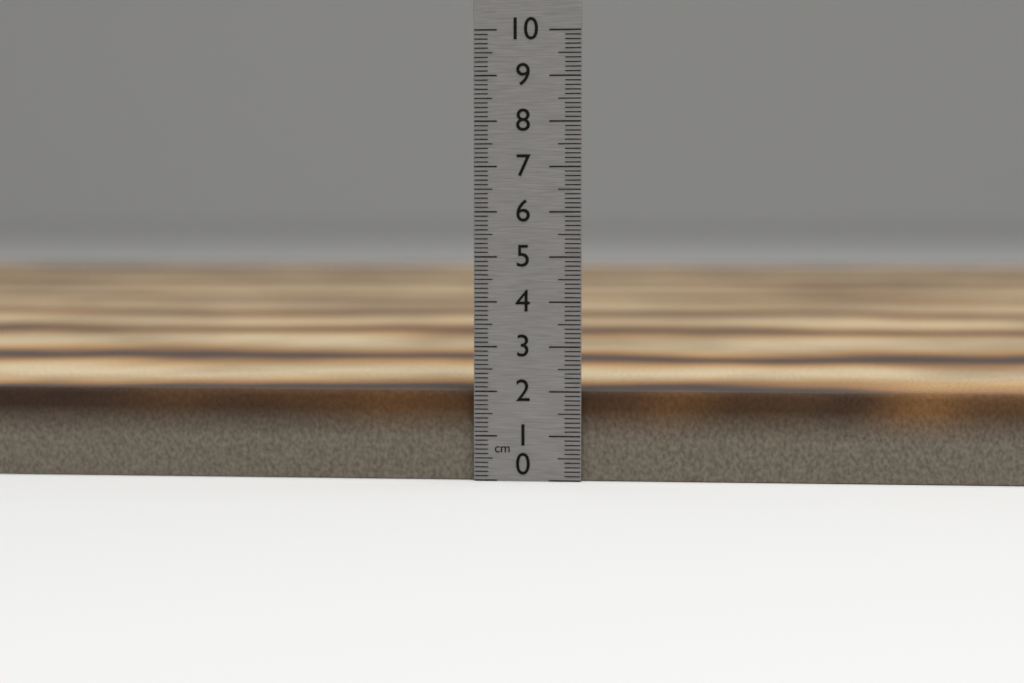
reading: 2.0 cm
